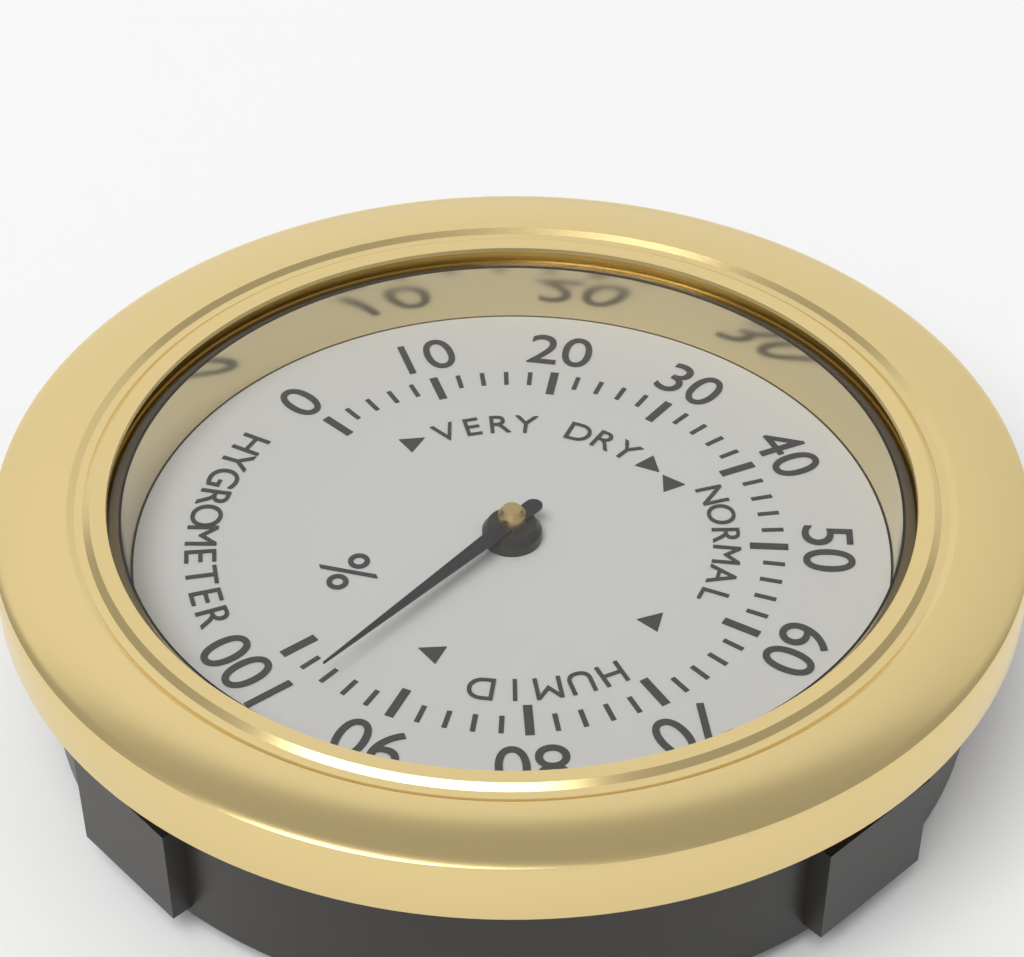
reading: 96 %
